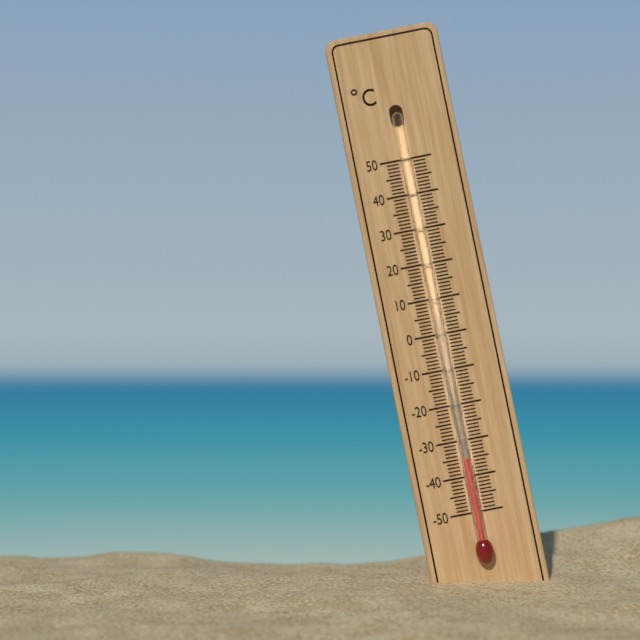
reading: -35 °C
